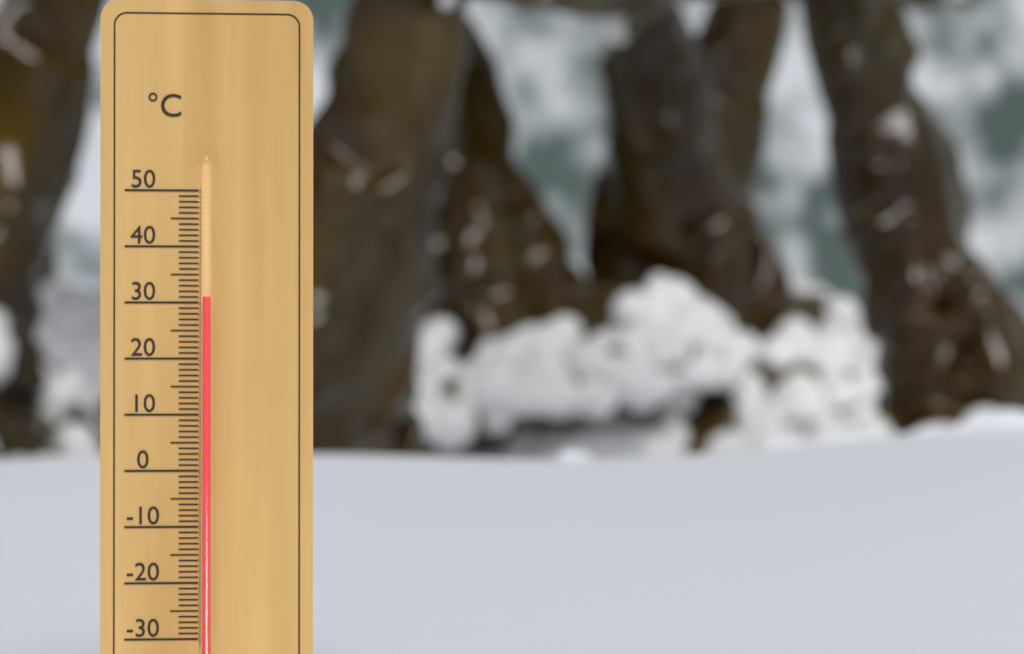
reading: 31 °C
